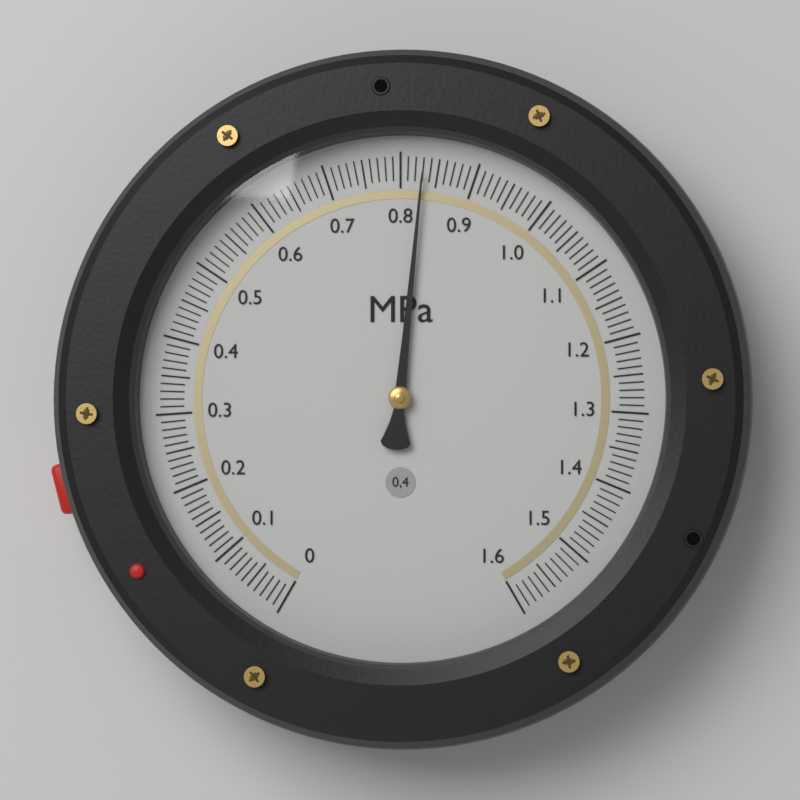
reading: 0.83 MPa
